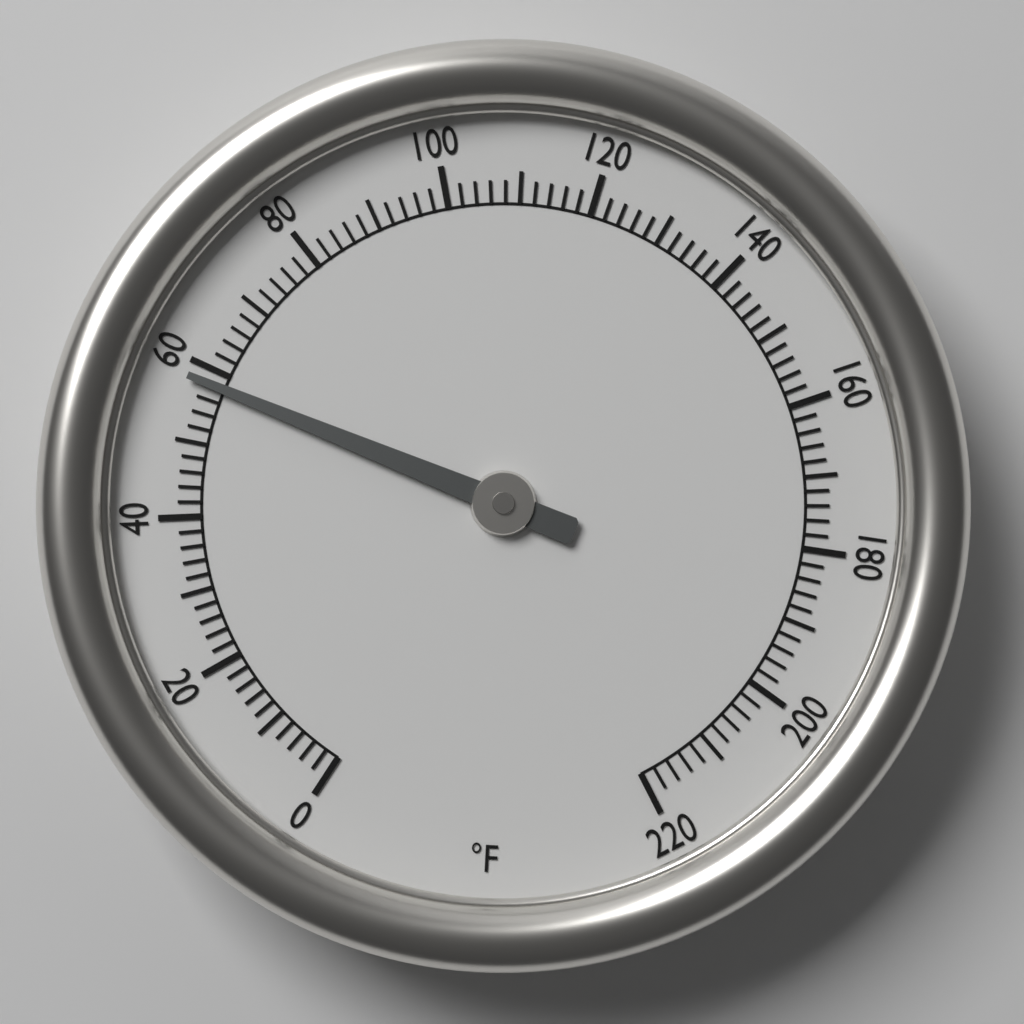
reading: 58 °F
